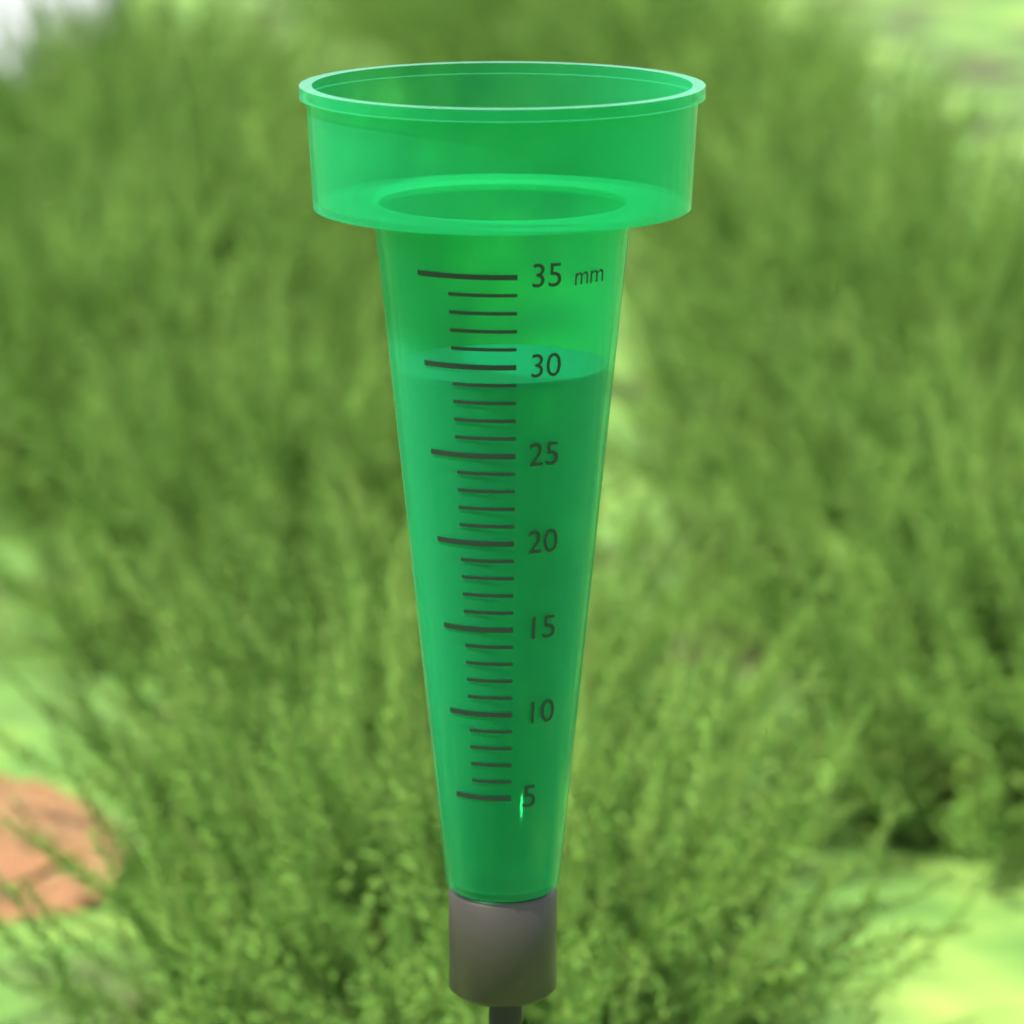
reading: 29 mm
